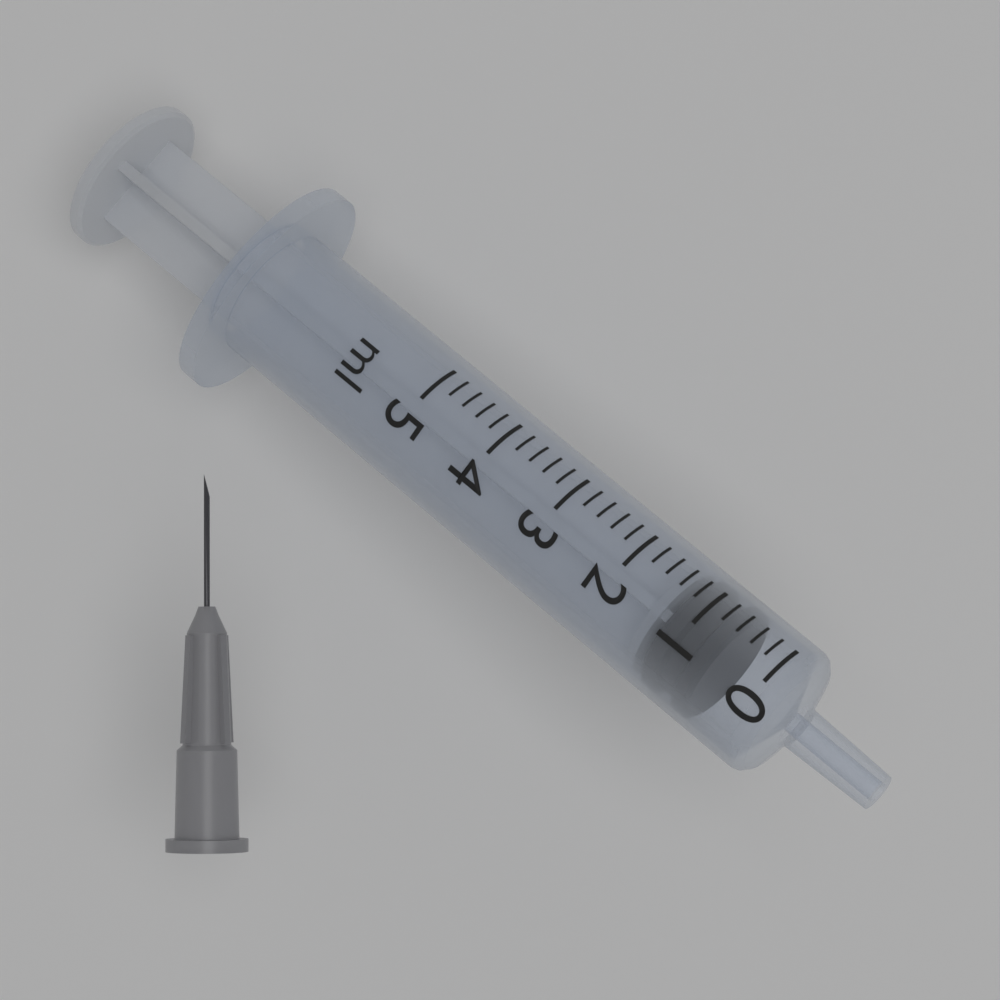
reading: 0.6 ml
